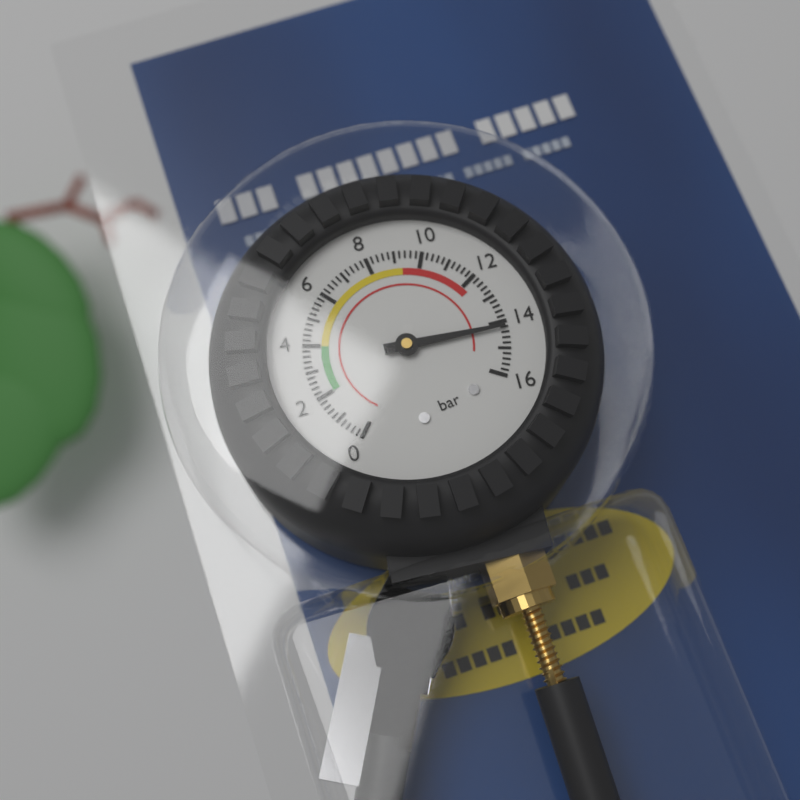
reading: 14.2 bar
